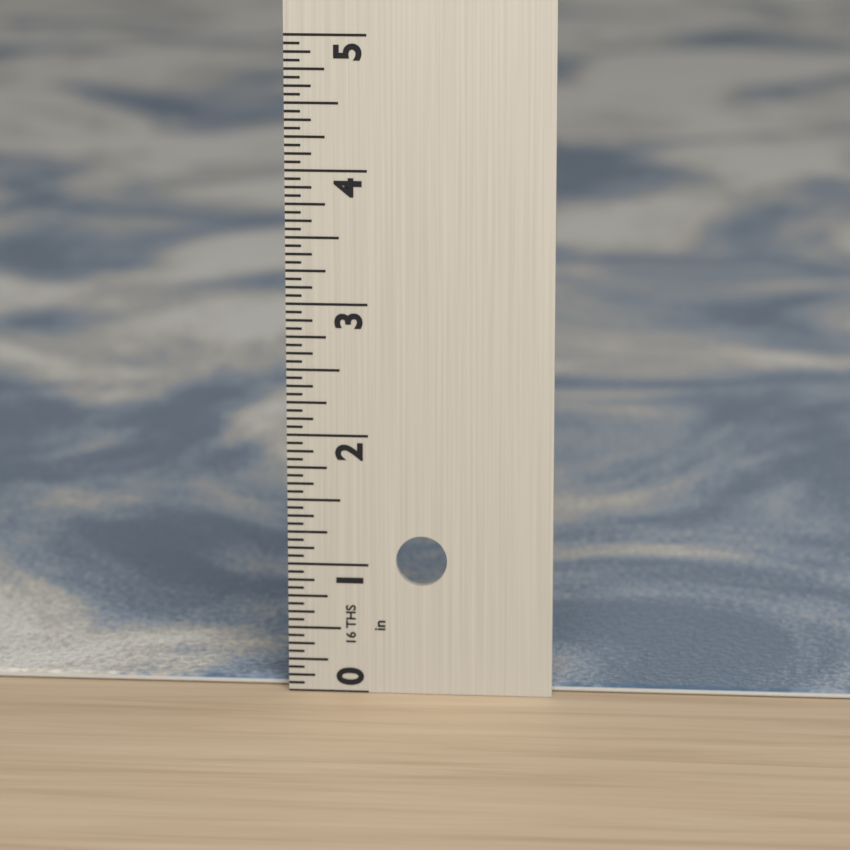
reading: 0.0625 in
